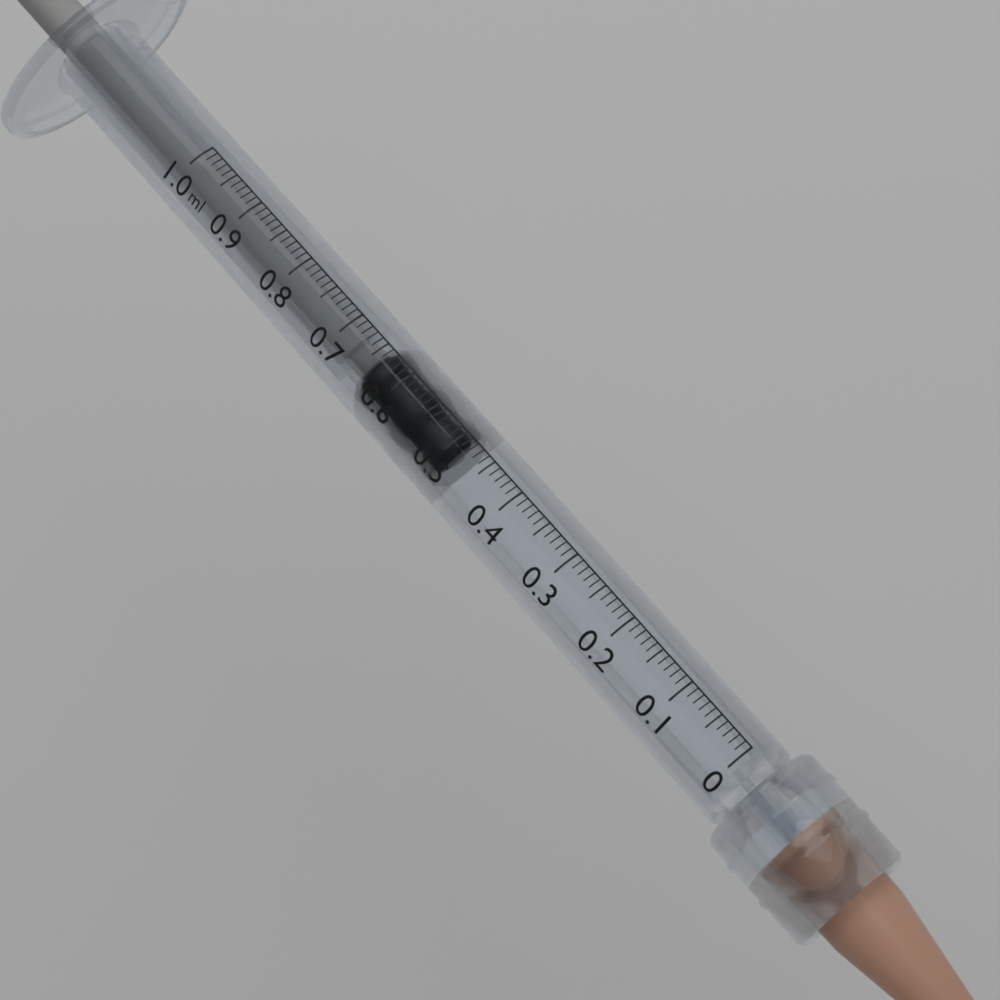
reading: 0.49 ml
